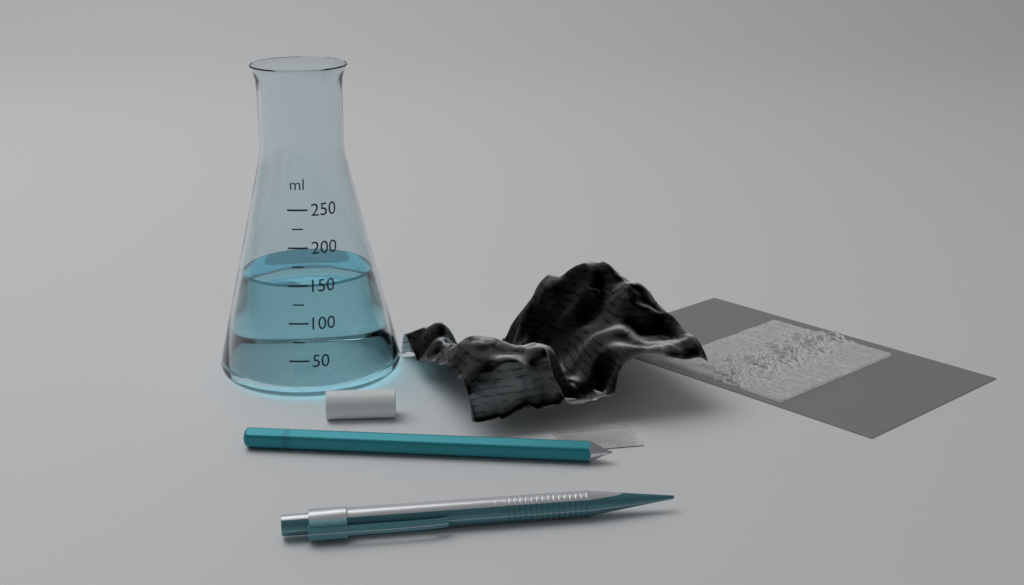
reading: 150 ml
